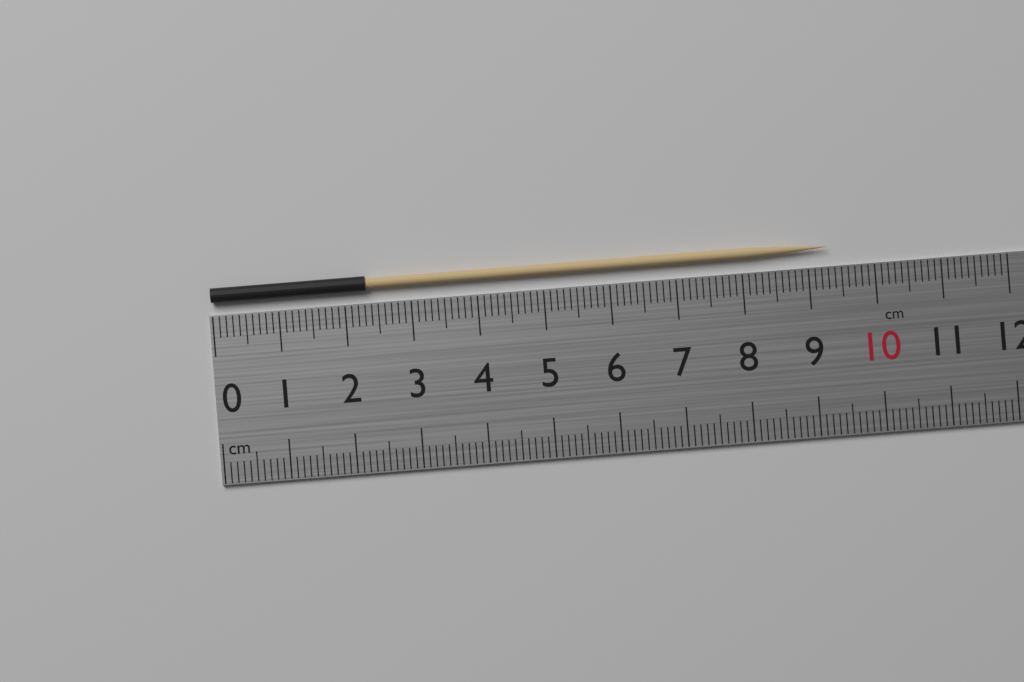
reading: 9.3 cm
